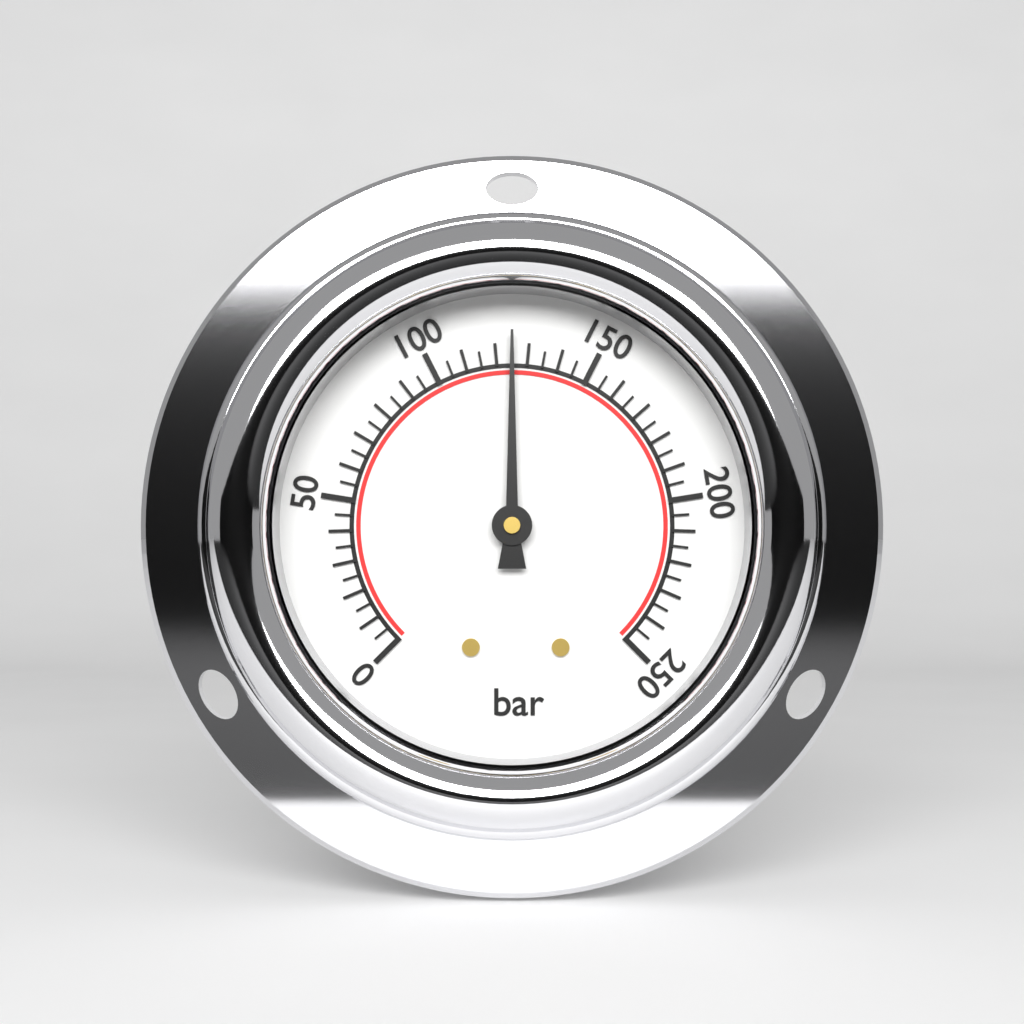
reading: 125 bar
